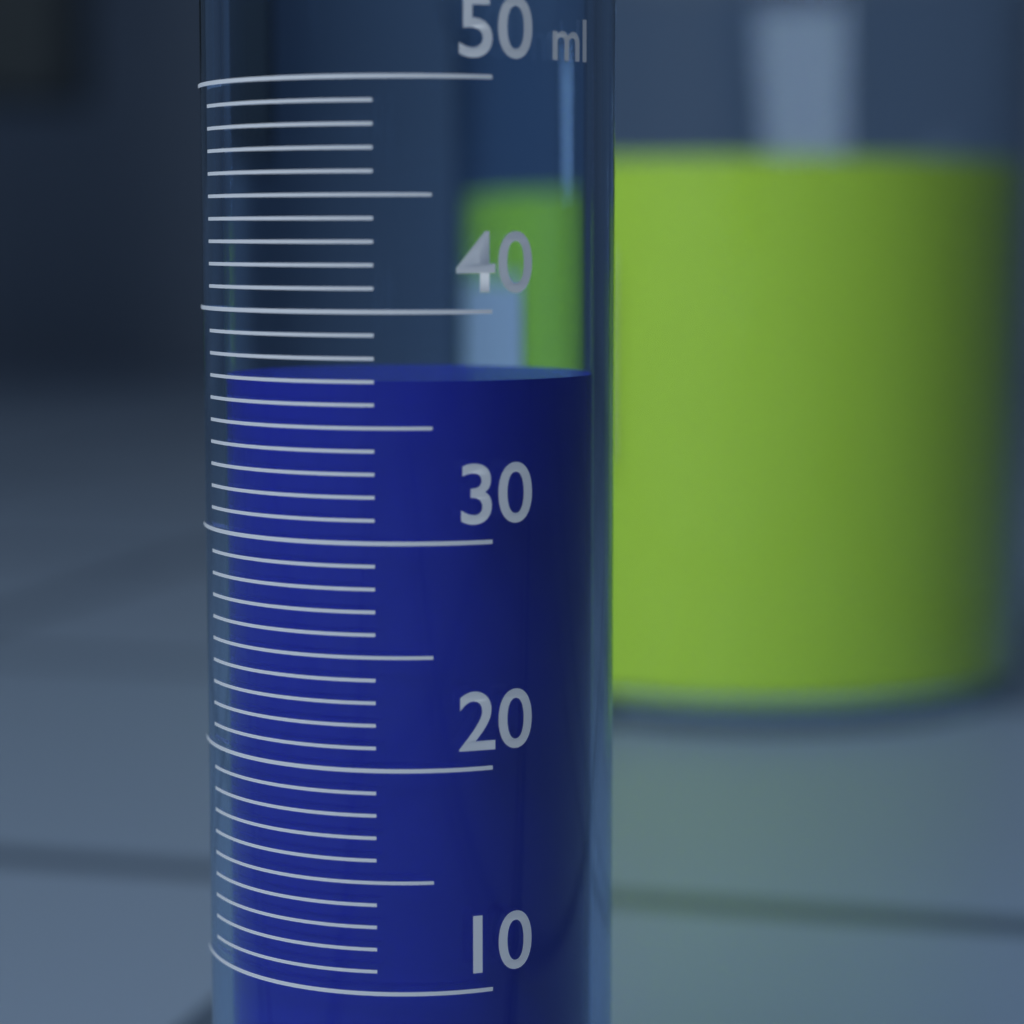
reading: 37 ml
